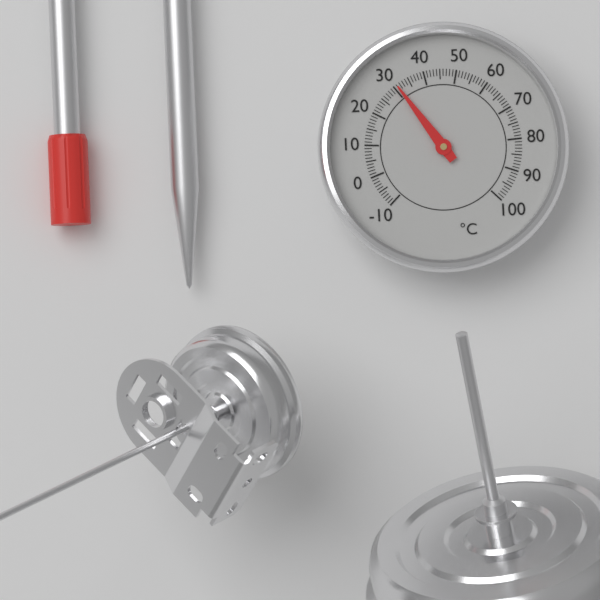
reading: 31 °C
